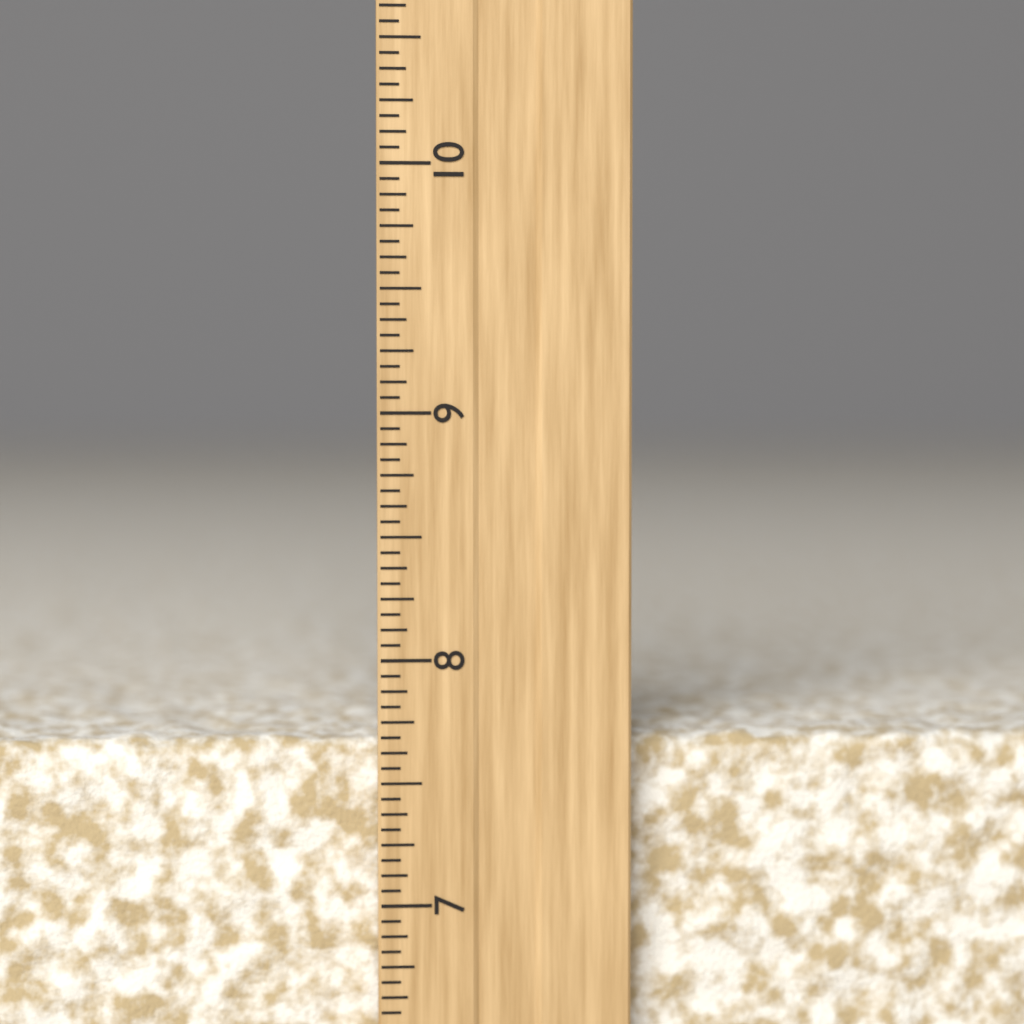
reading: 7.6875 inch
